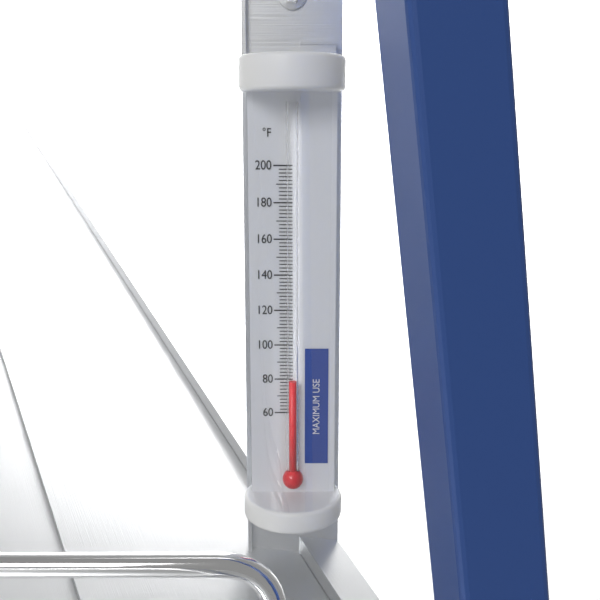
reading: 80 °F
